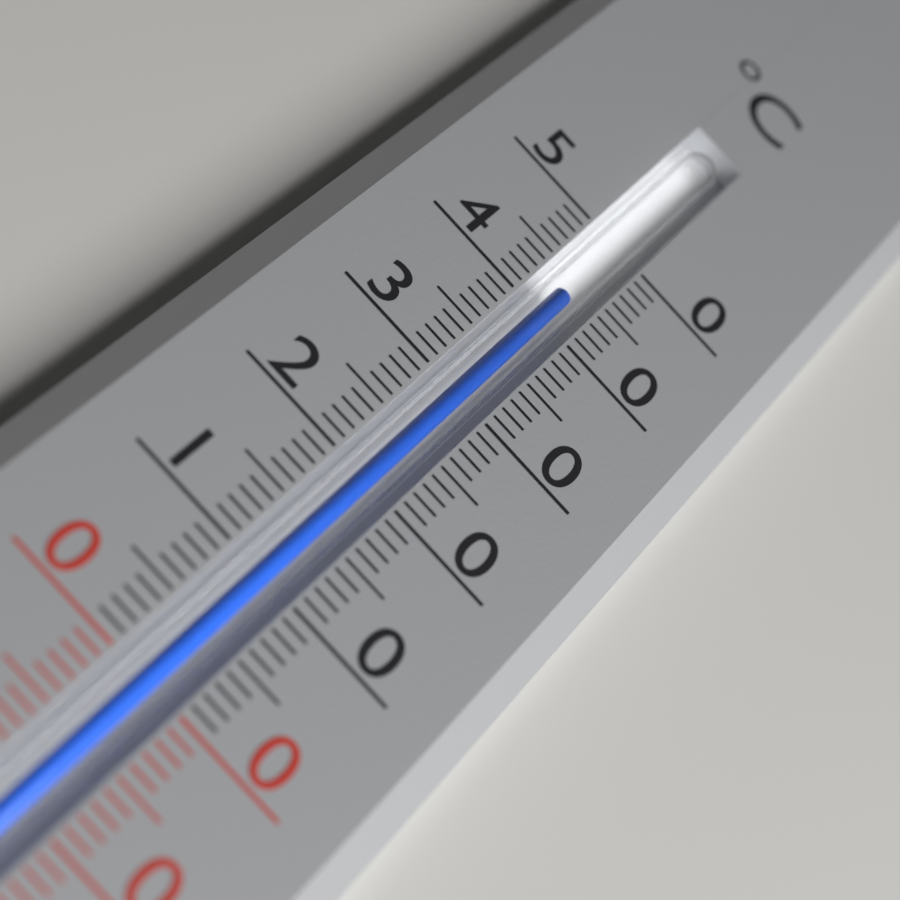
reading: 43 °C
